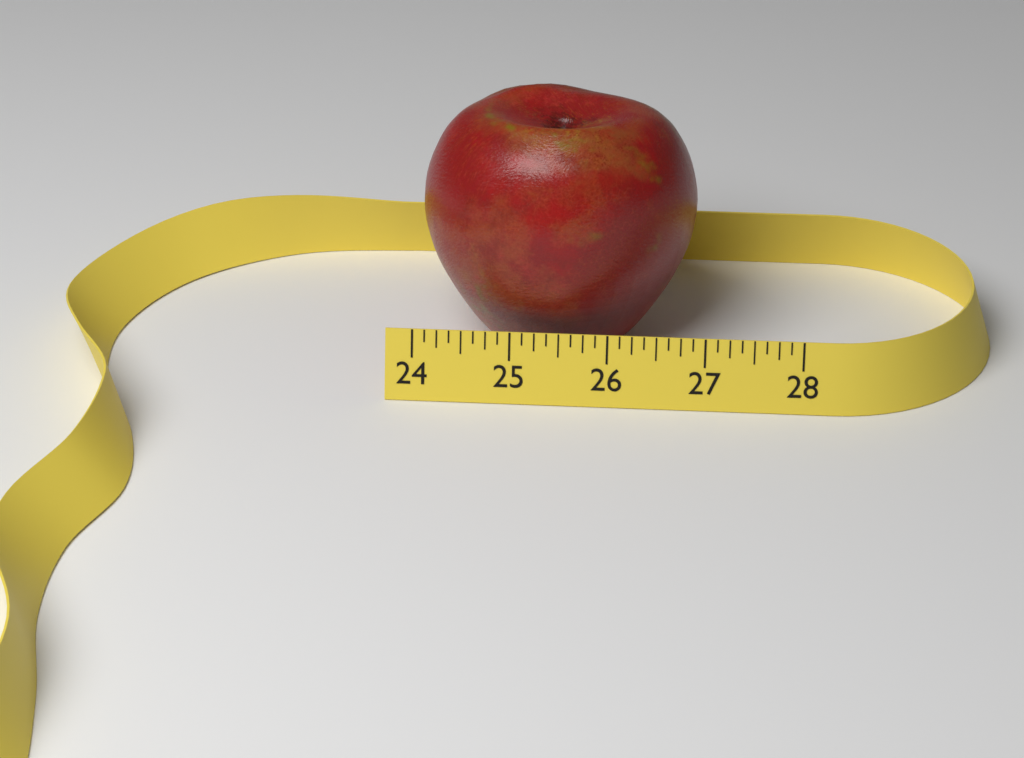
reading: 26.875 (no unit)
